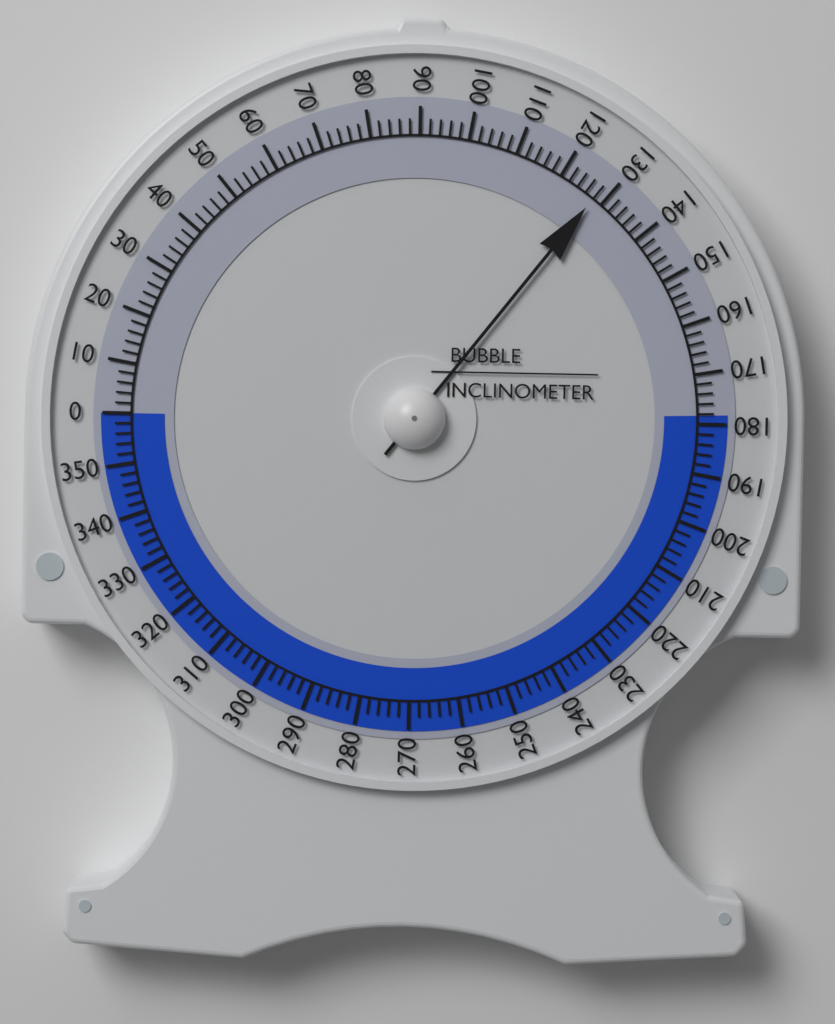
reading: 128 (no unit)
